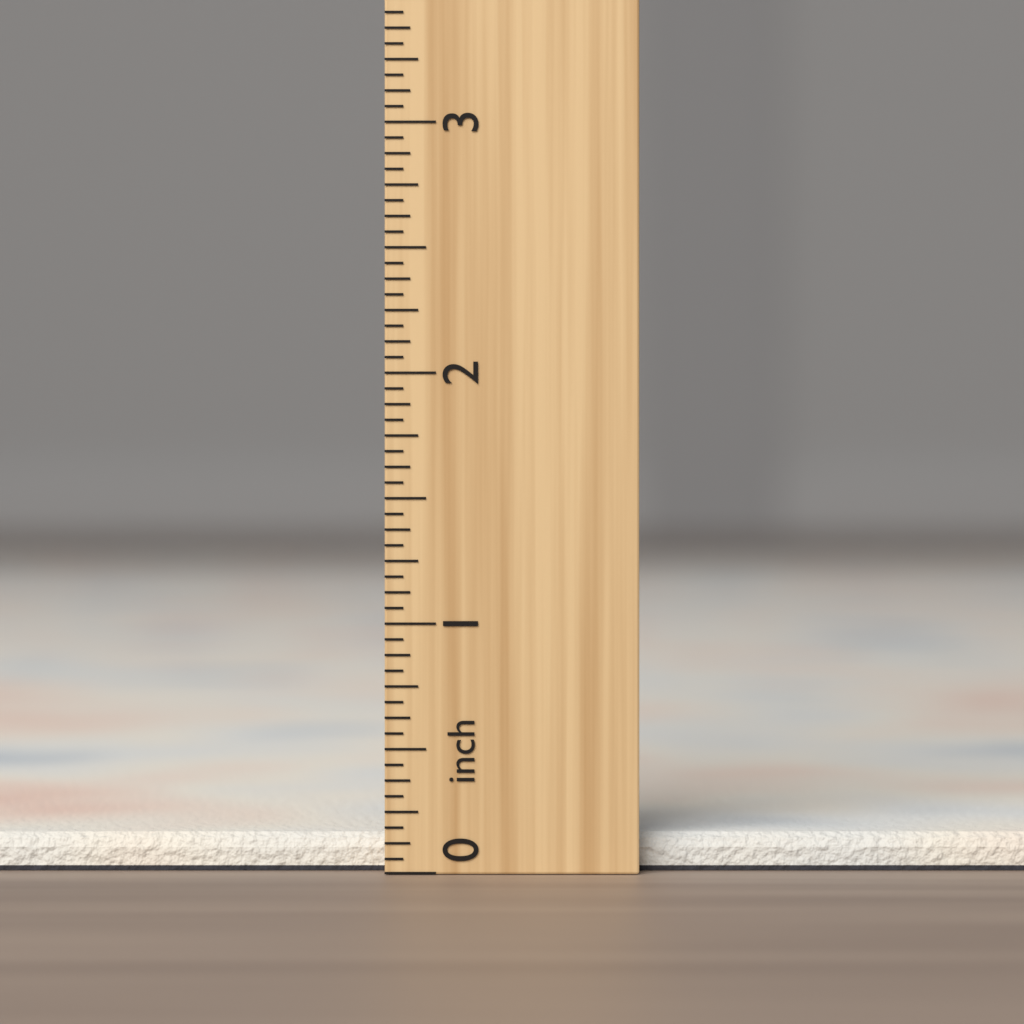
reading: 0.1500 inch
